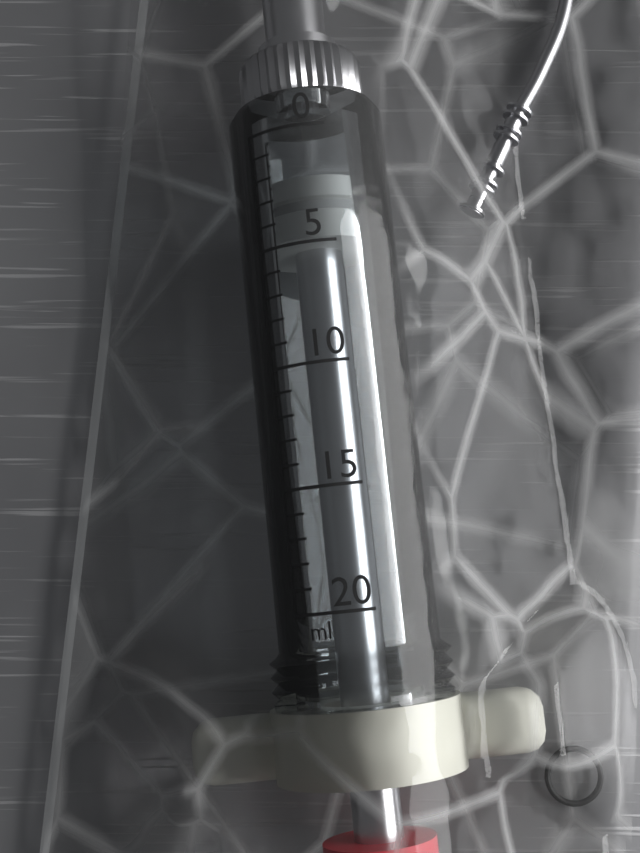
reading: 2 ml
